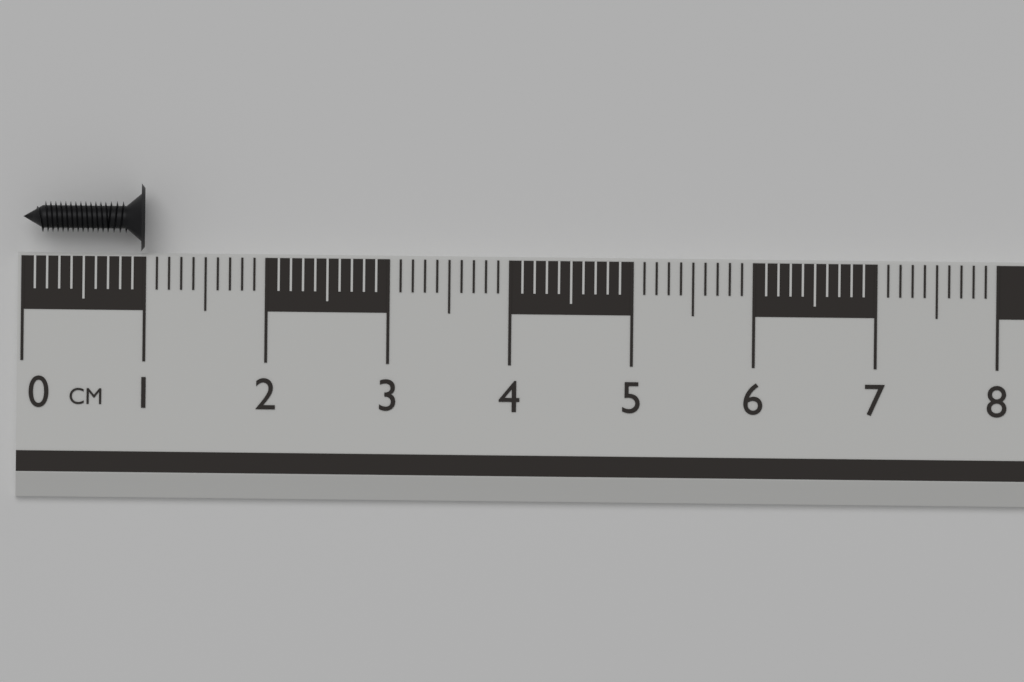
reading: 1.0 cm
